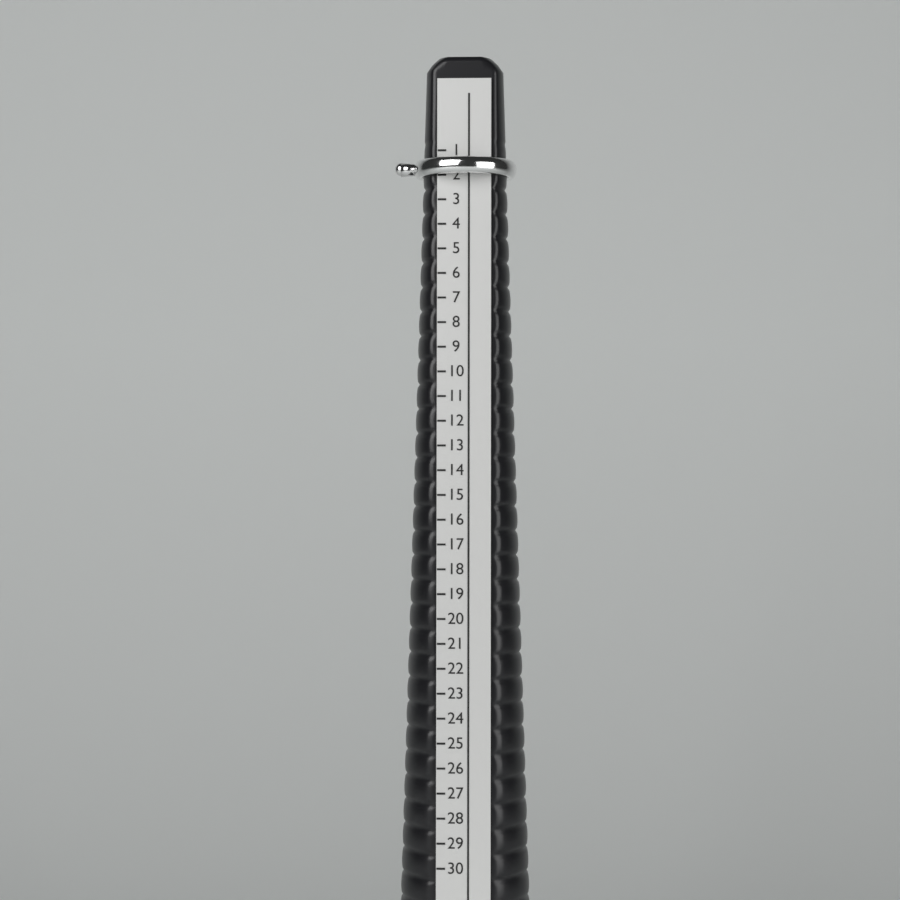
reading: 2 (no unit)
